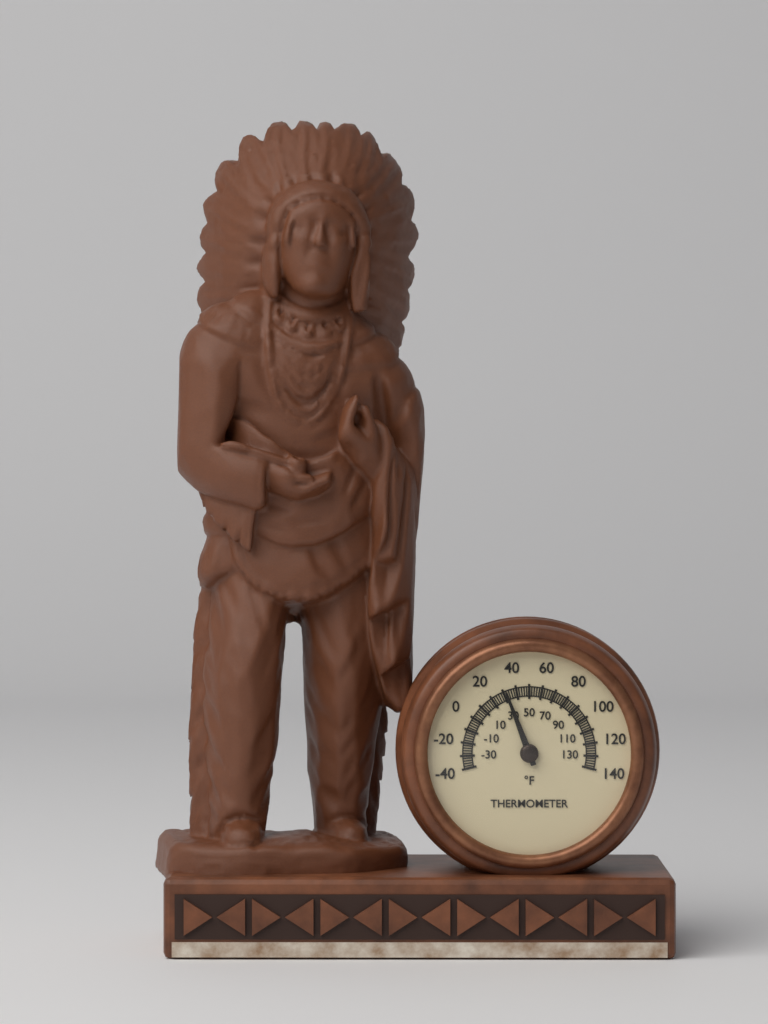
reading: 32 °F
